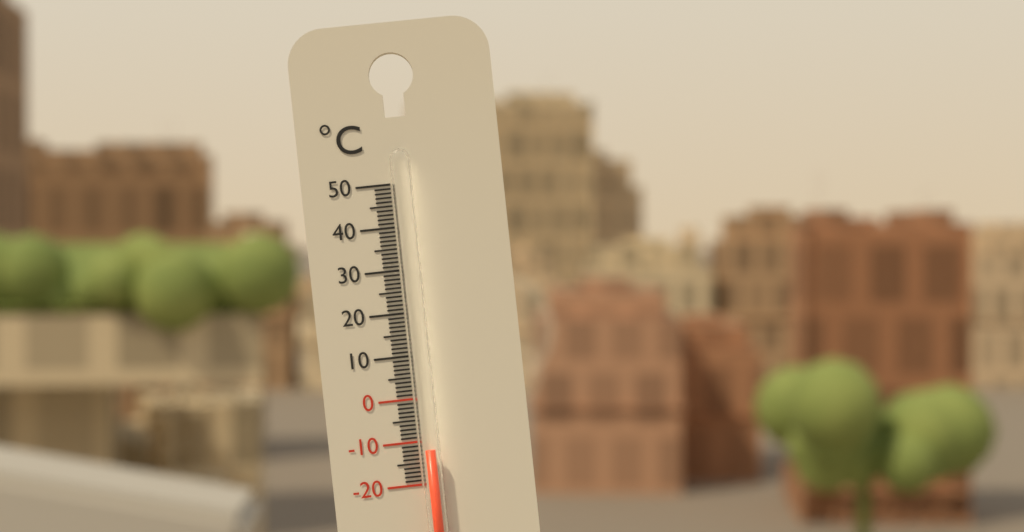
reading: -12 °C
